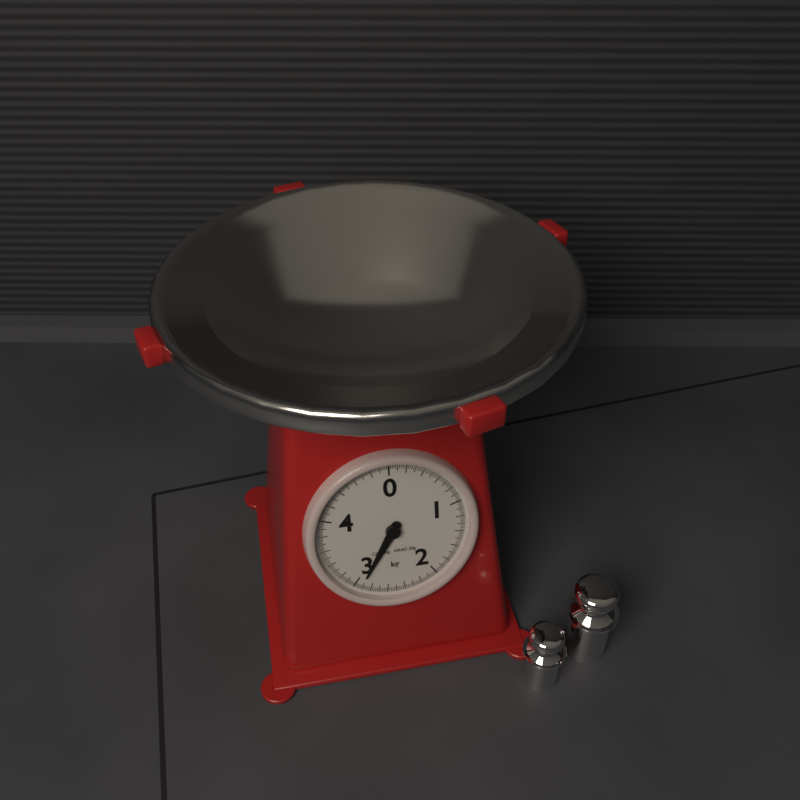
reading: 2.92 kg
